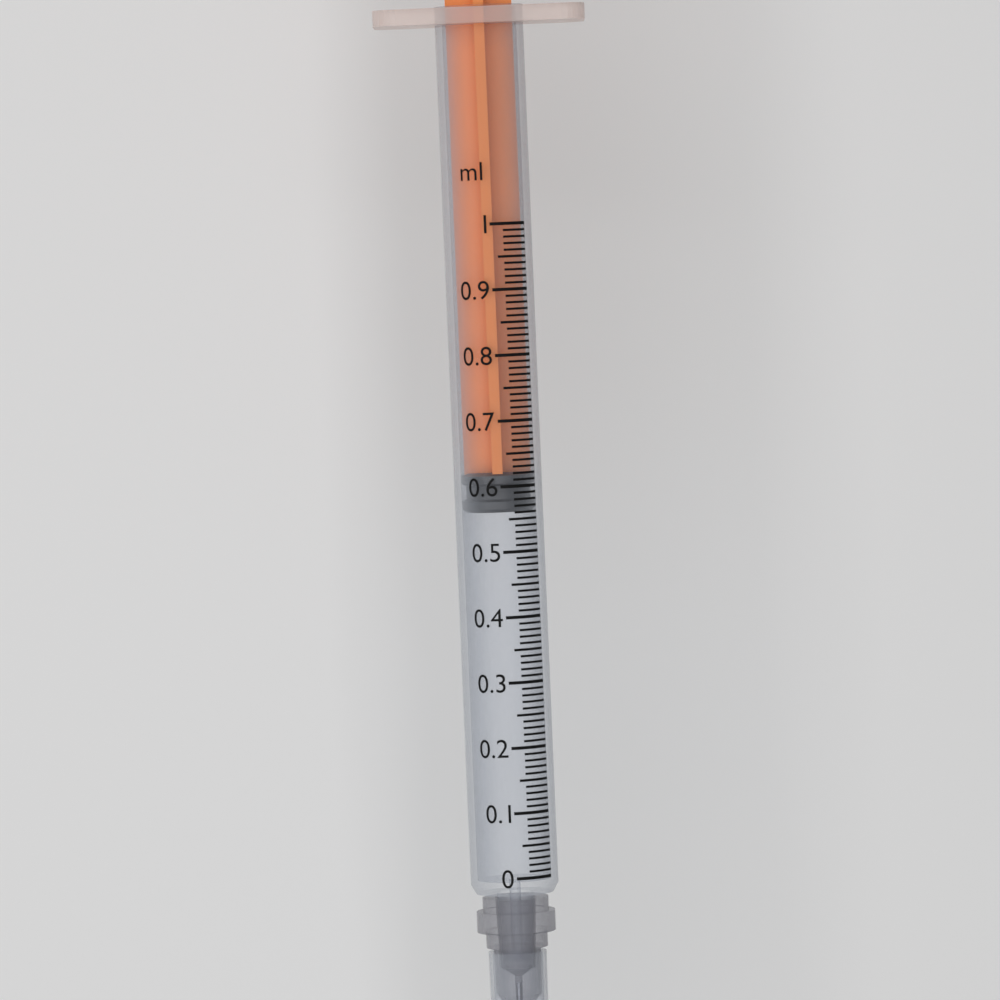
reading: 0.56 ml
